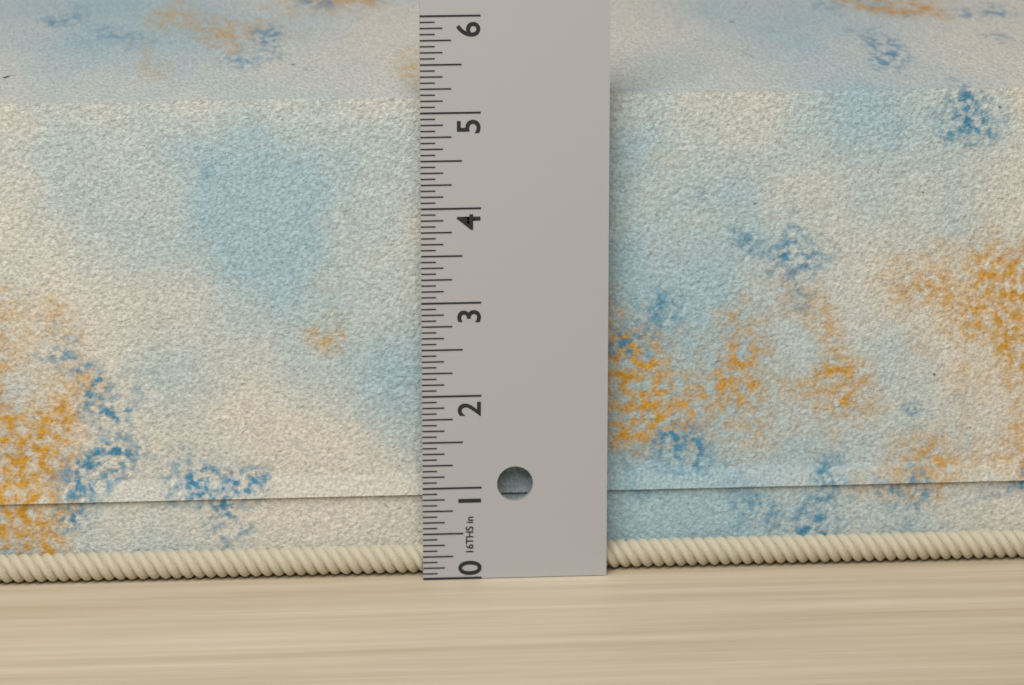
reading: 5.2500 in
